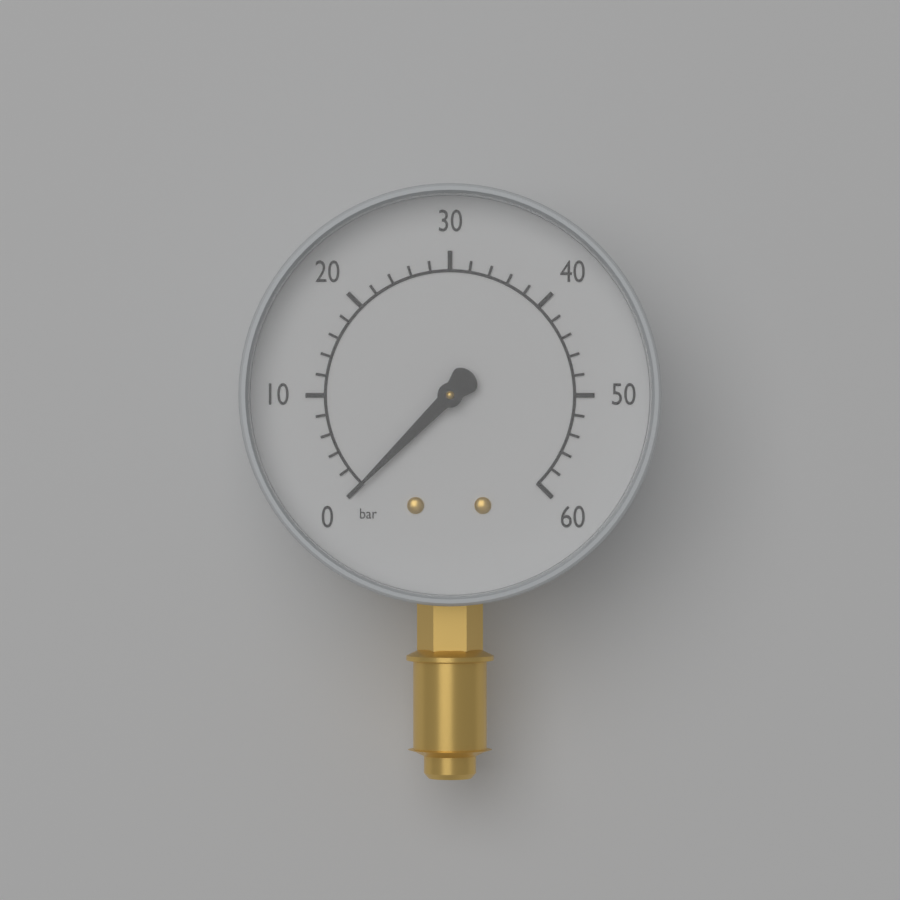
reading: 0 bar
